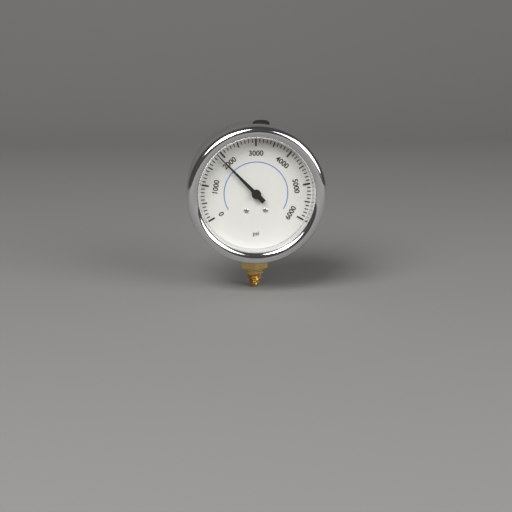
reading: 1900 psi
